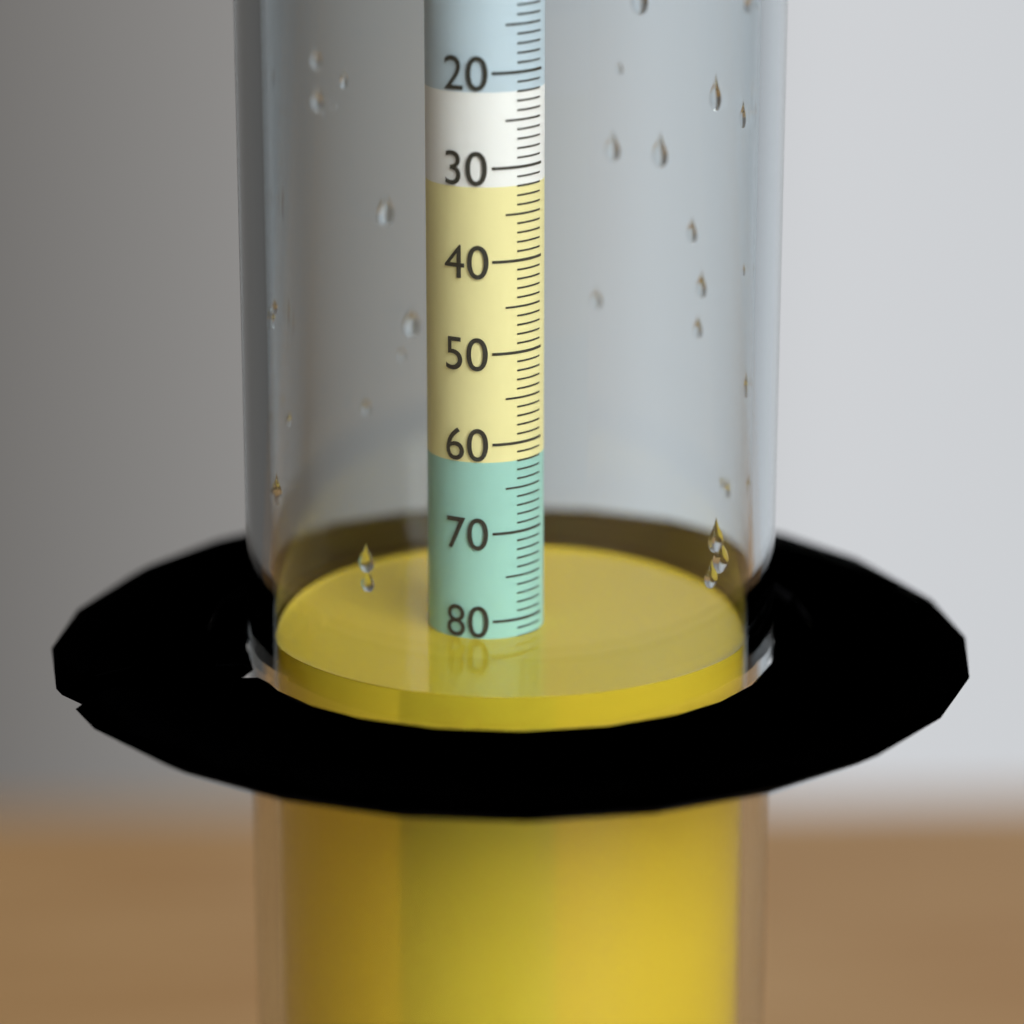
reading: 82 (no unit)
